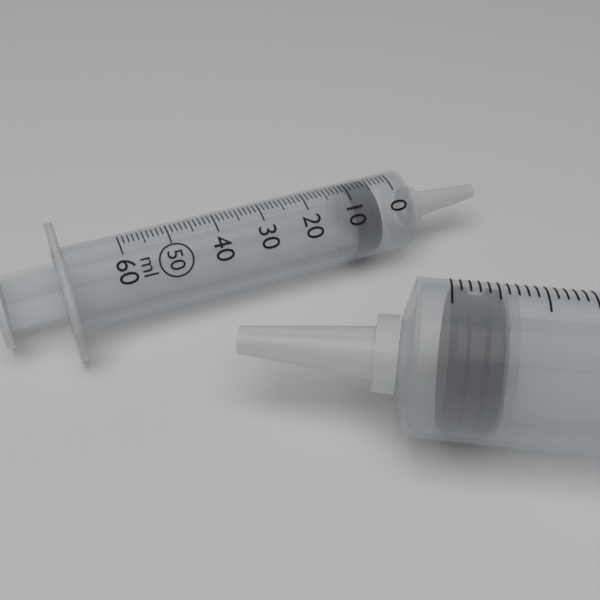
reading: 4 ml
